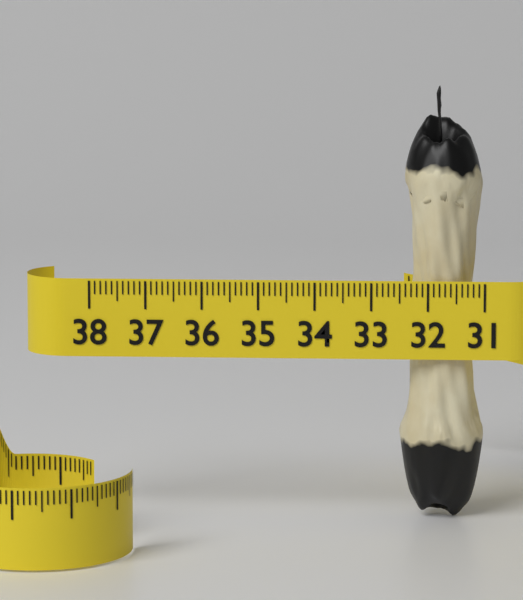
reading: 32.5 (no unit)
